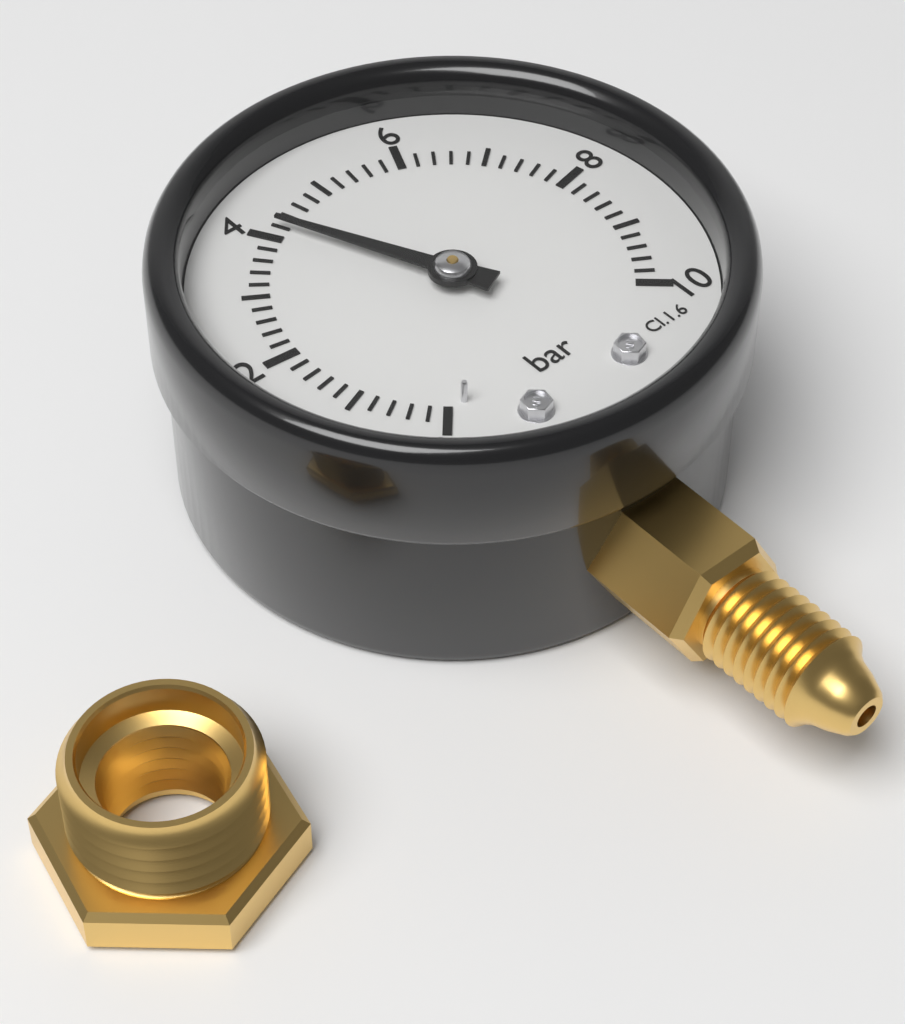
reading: 4.2 bar
